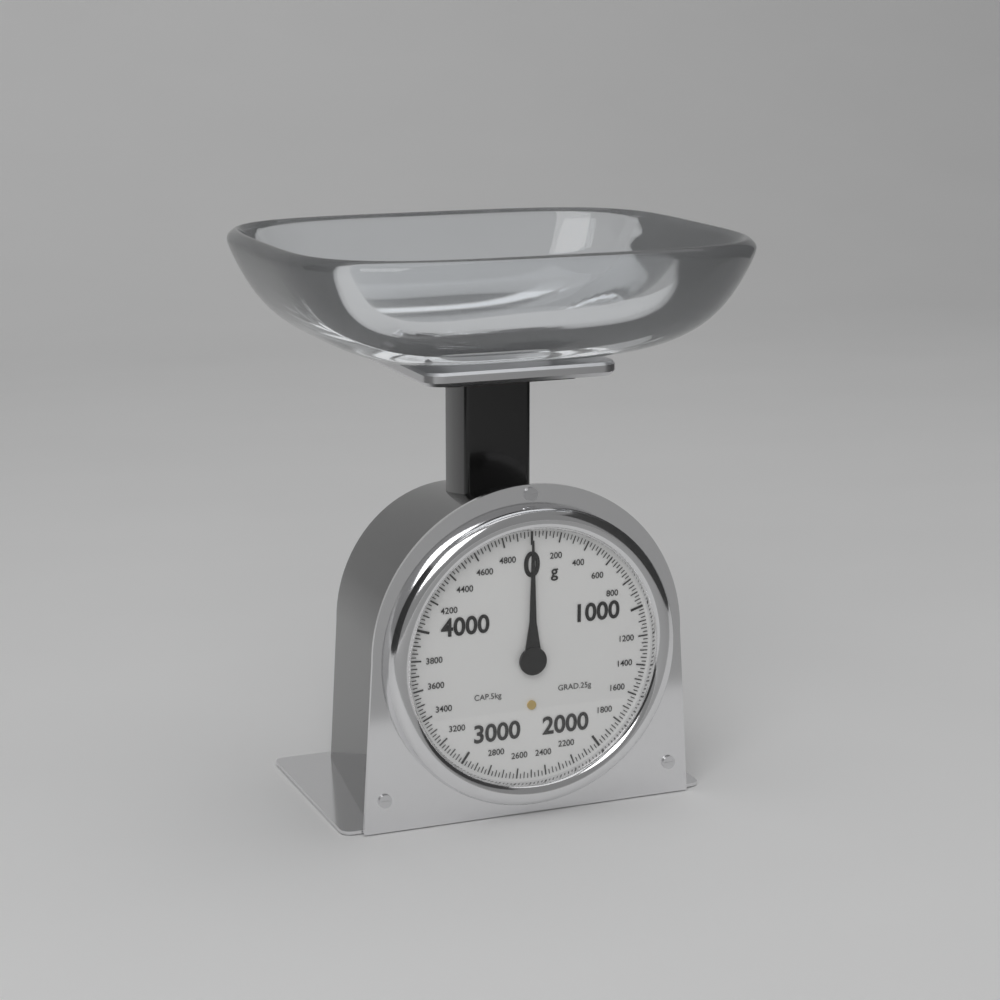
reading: 0 g
